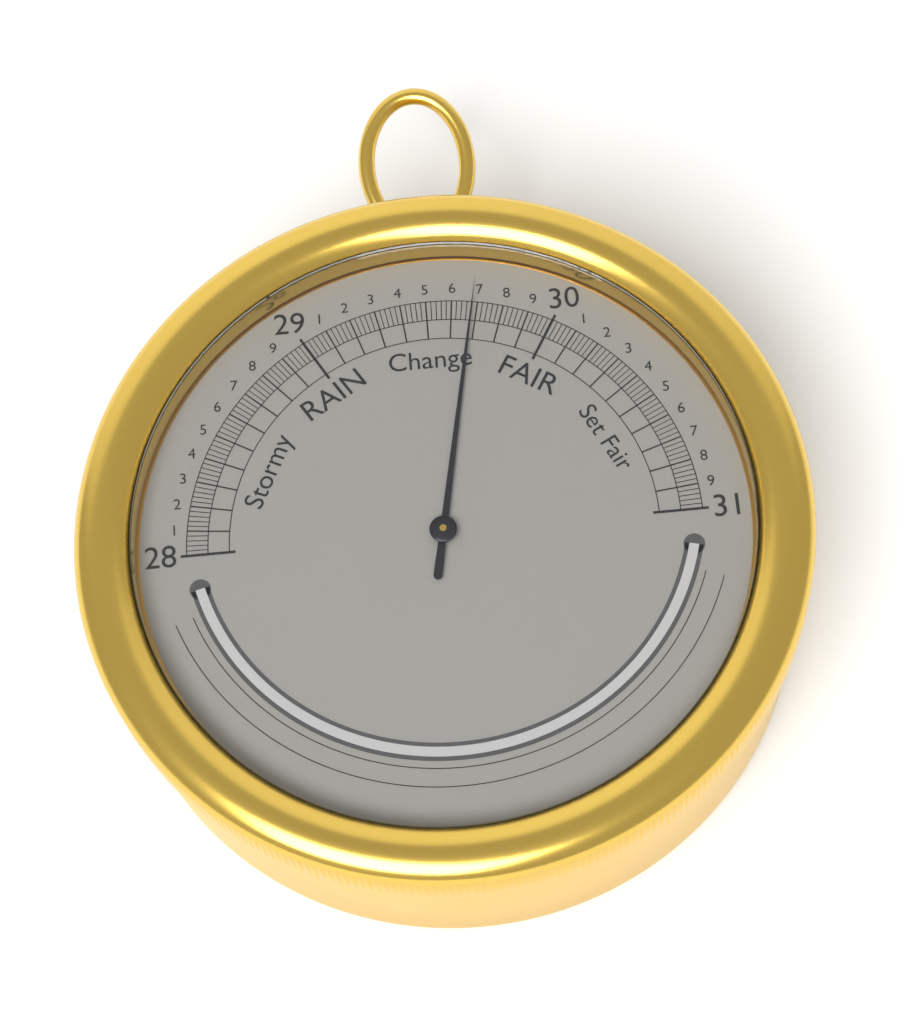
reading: 29.68 inHg
